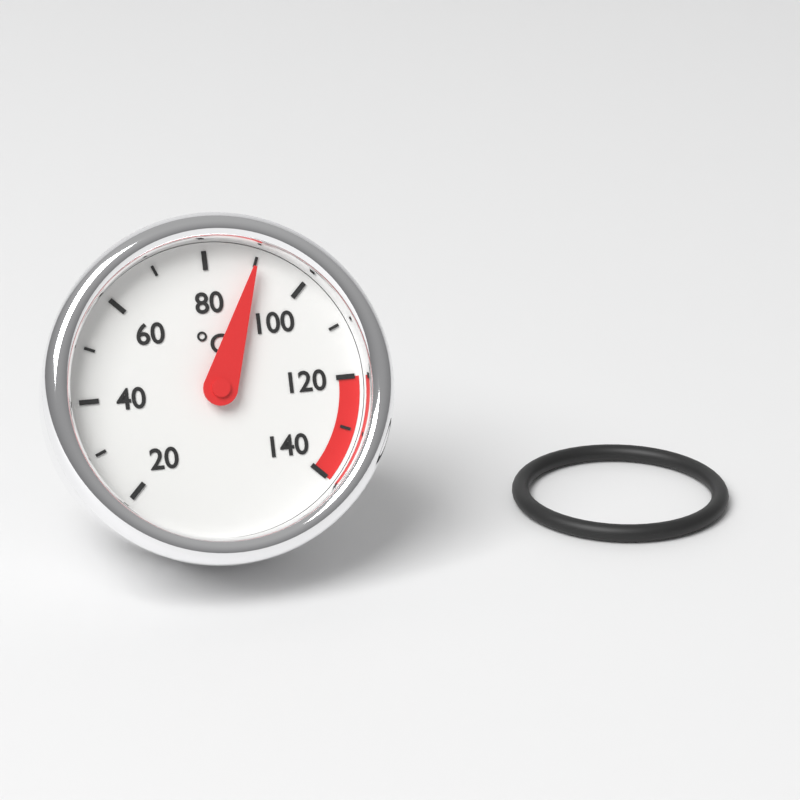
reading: 90 °C
